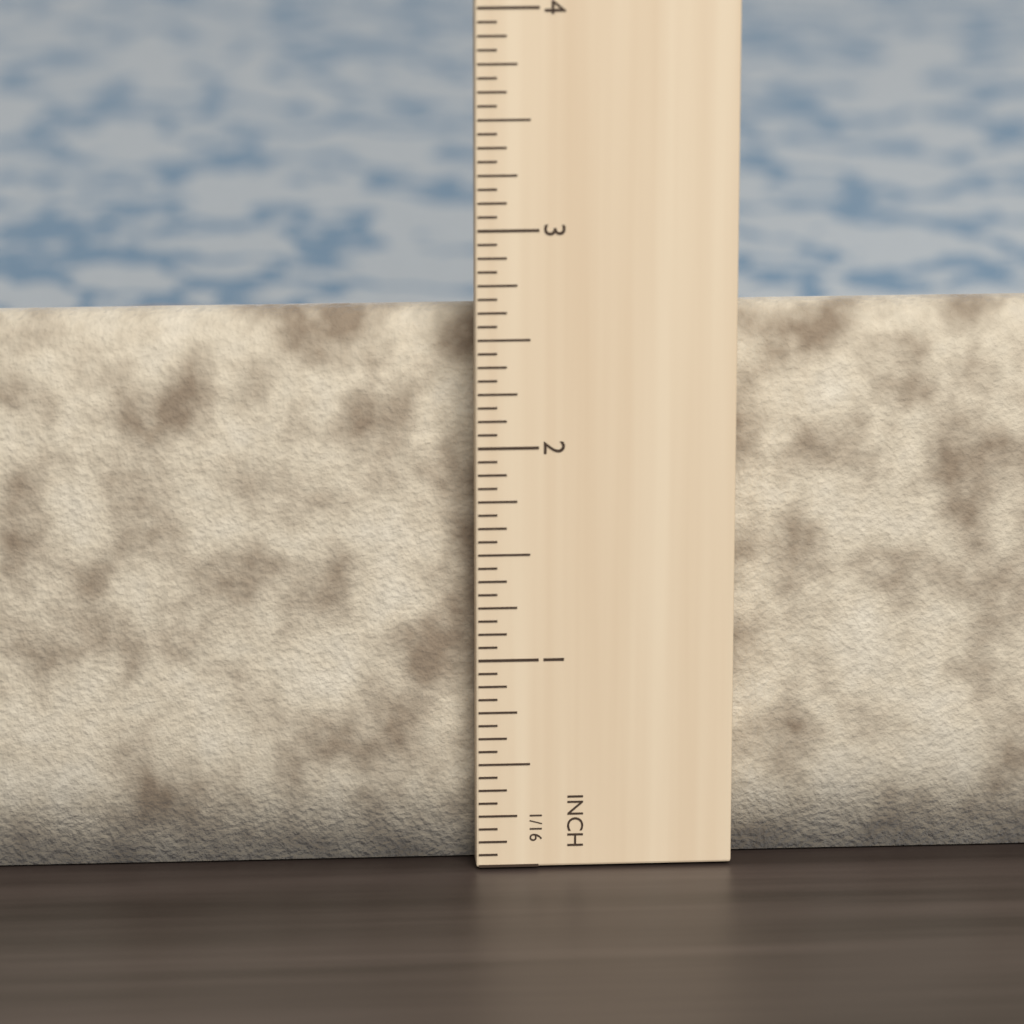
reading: 2.5625 in
